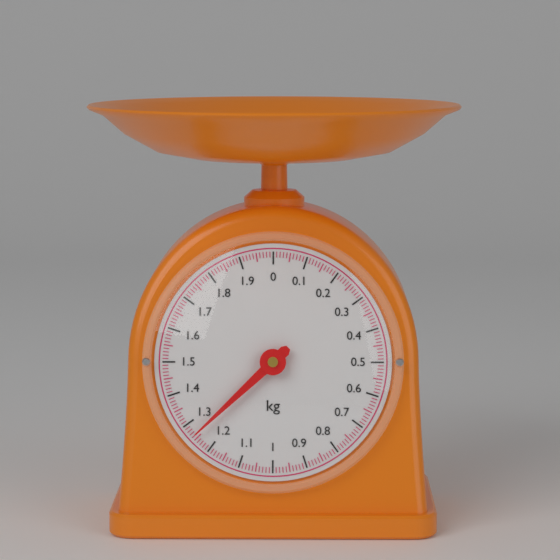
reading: 1.26 kg
